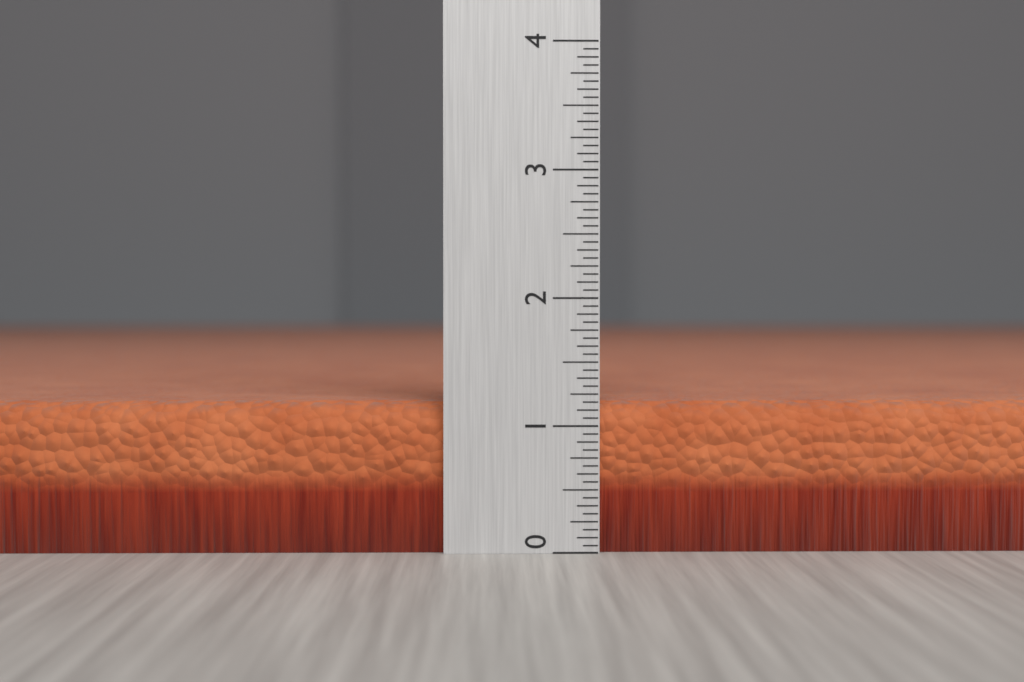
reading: 1.1875 (no unit)
